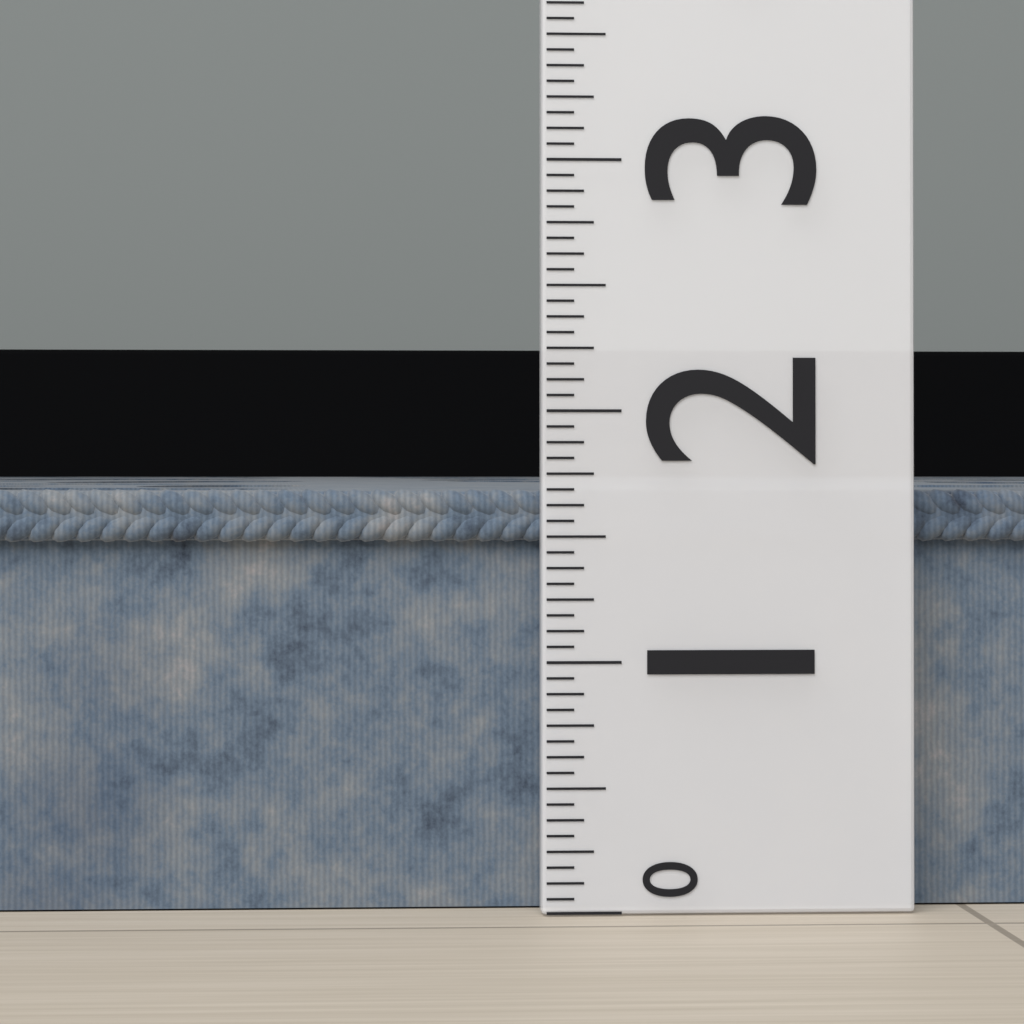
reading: 1.6875 (no unit)
